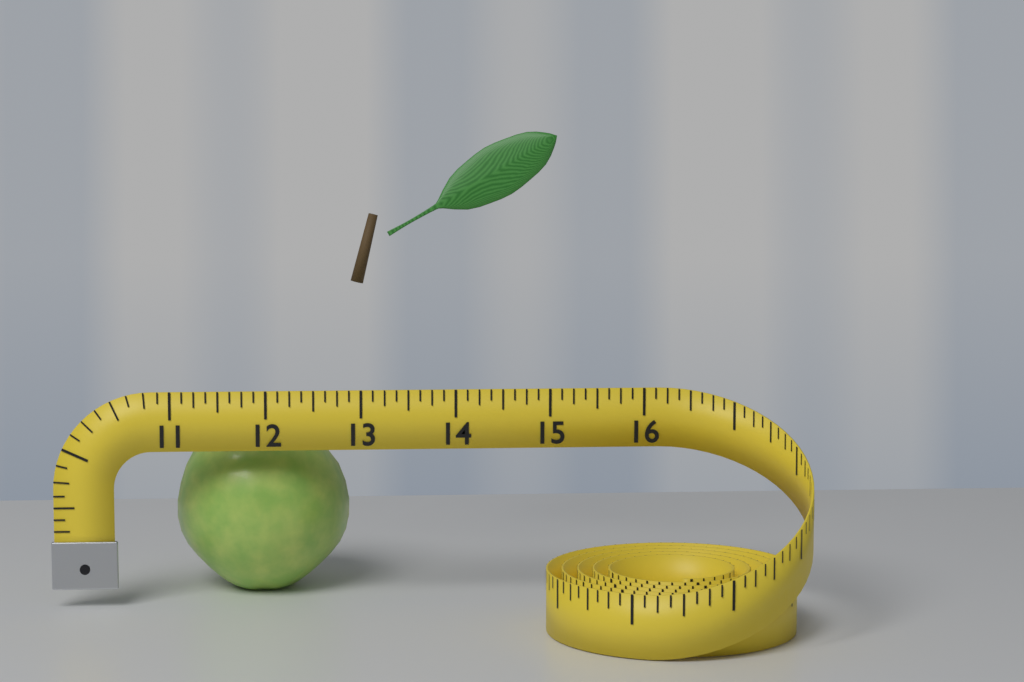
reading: 12.875 (no unit)
